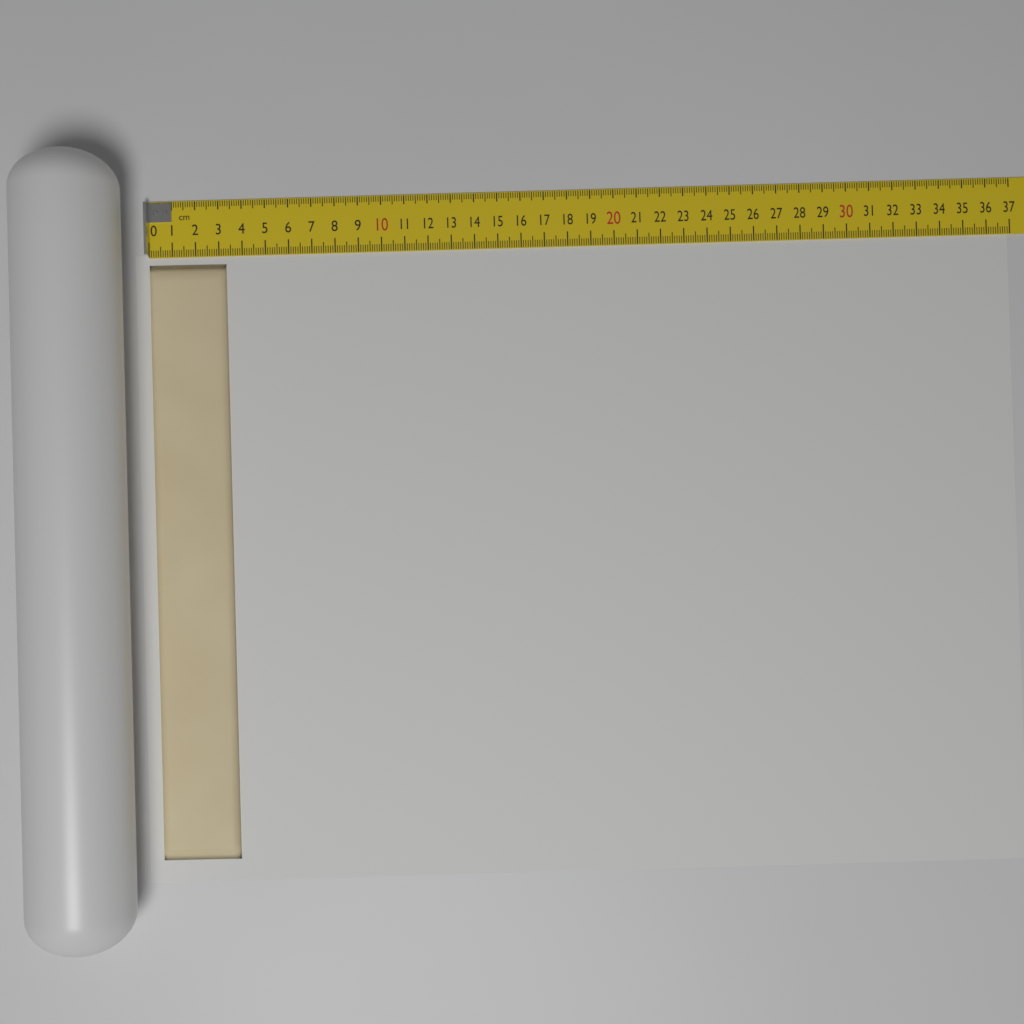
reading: 3.3 cm
